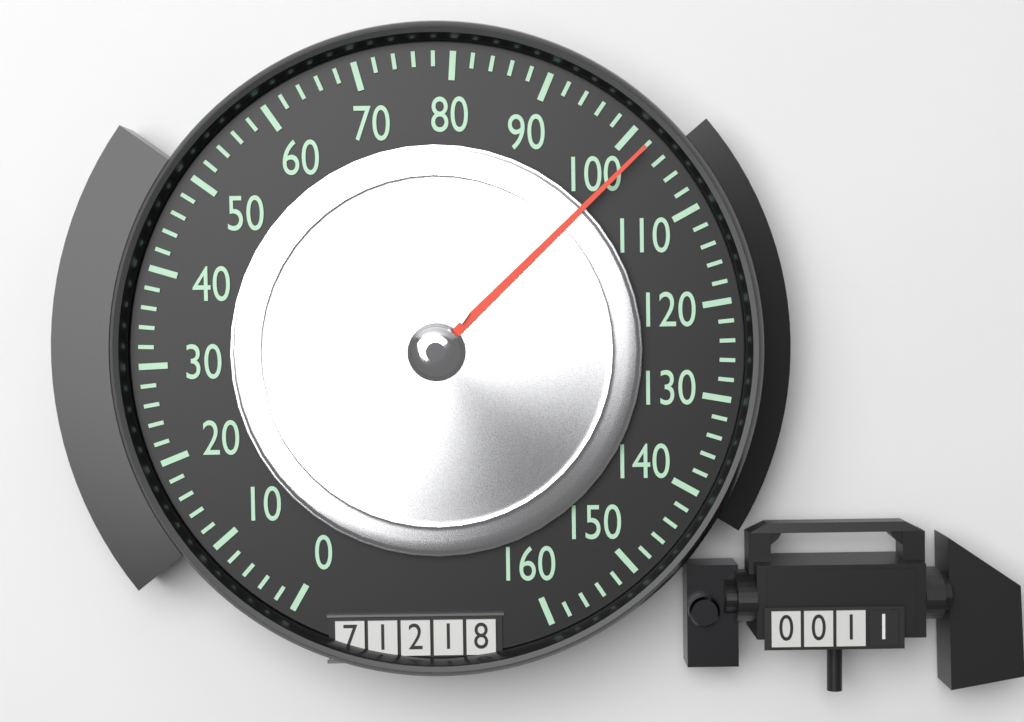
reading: 102 (no unit)
